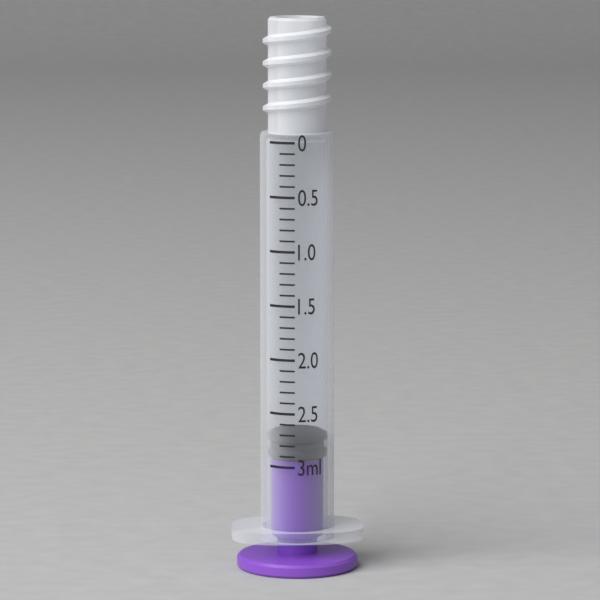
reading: 2.7 ml
